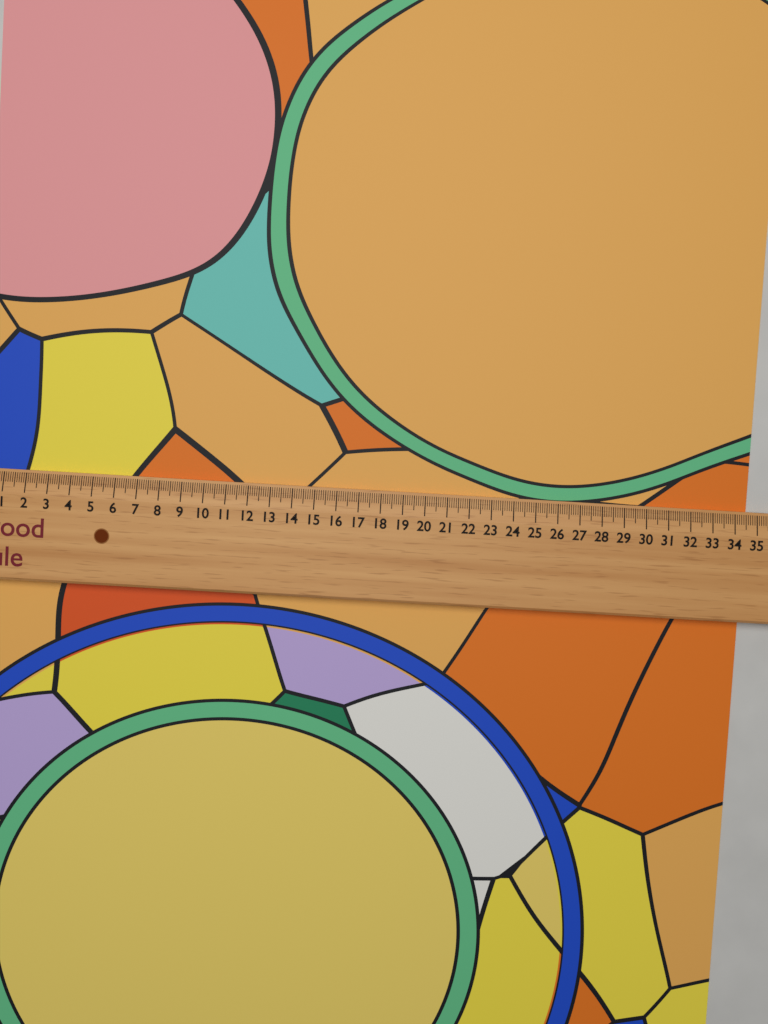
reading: 34.6 (no unit)
